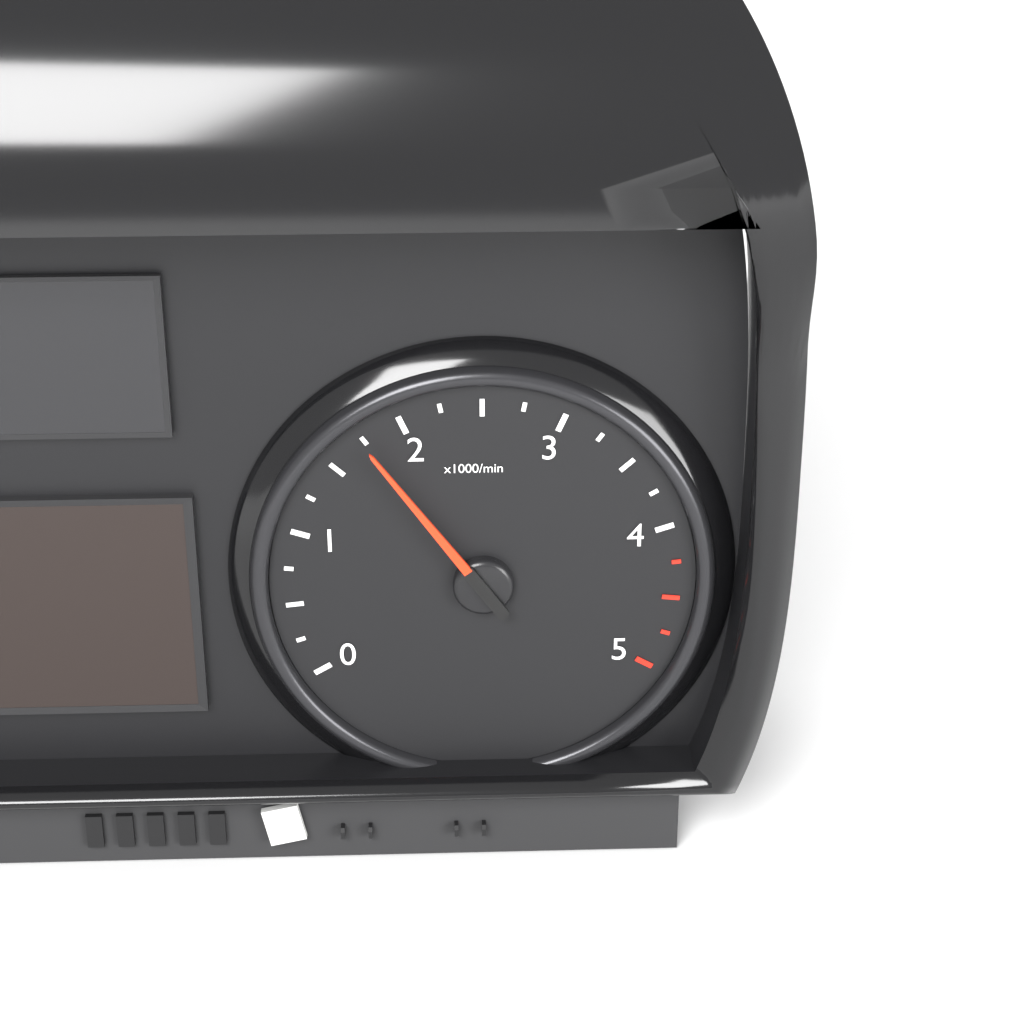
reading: 1.75 x1000/min
